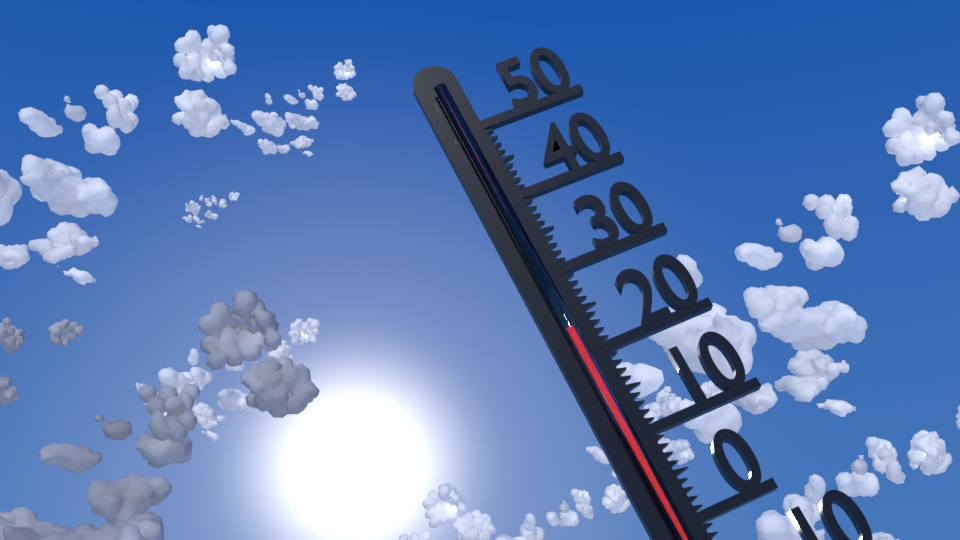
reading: 23 °C
